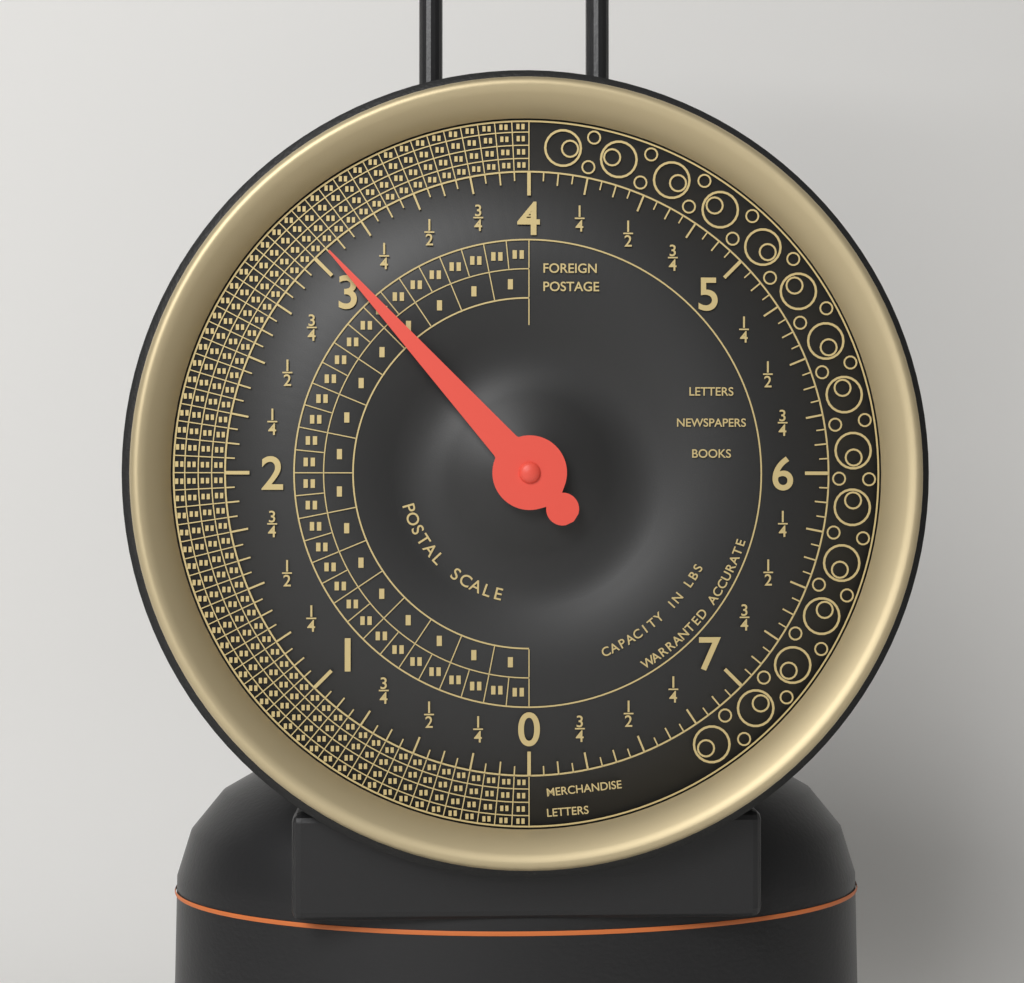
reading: 3.0625 lbs
